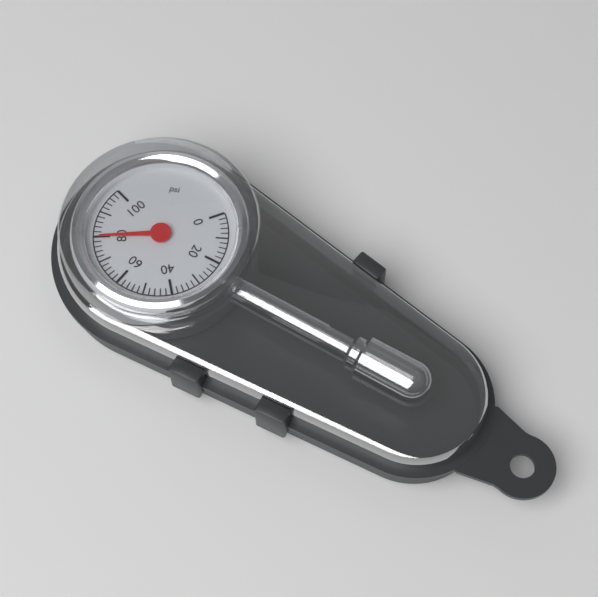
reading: 80 psi
